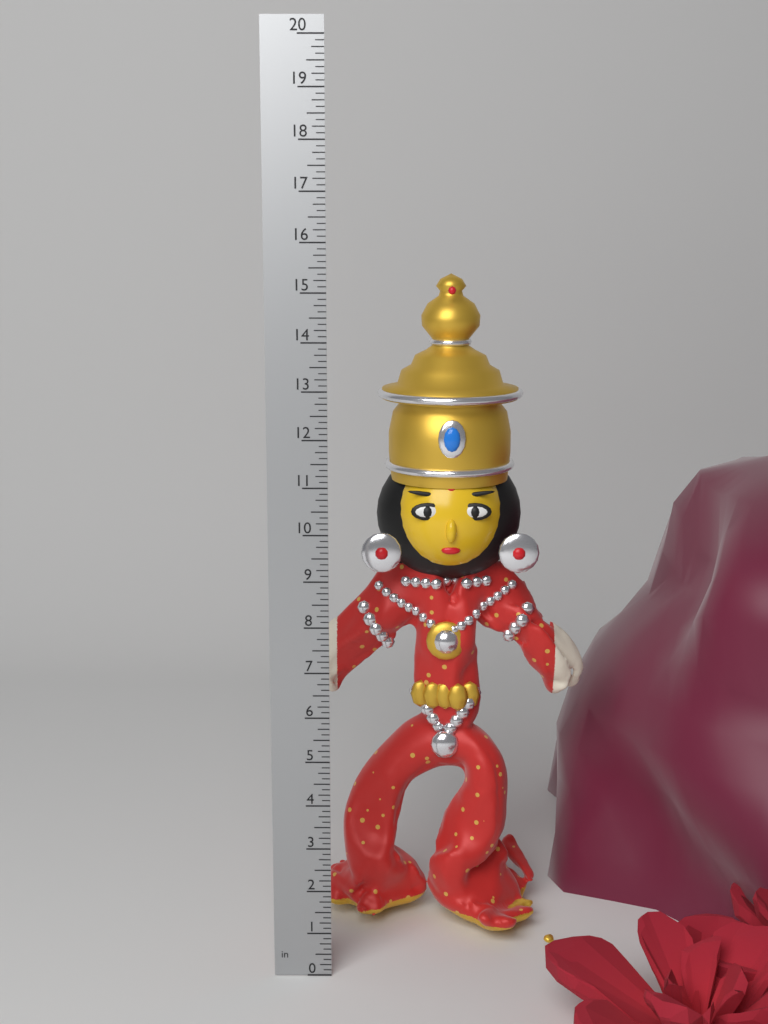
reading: 15.250 in
